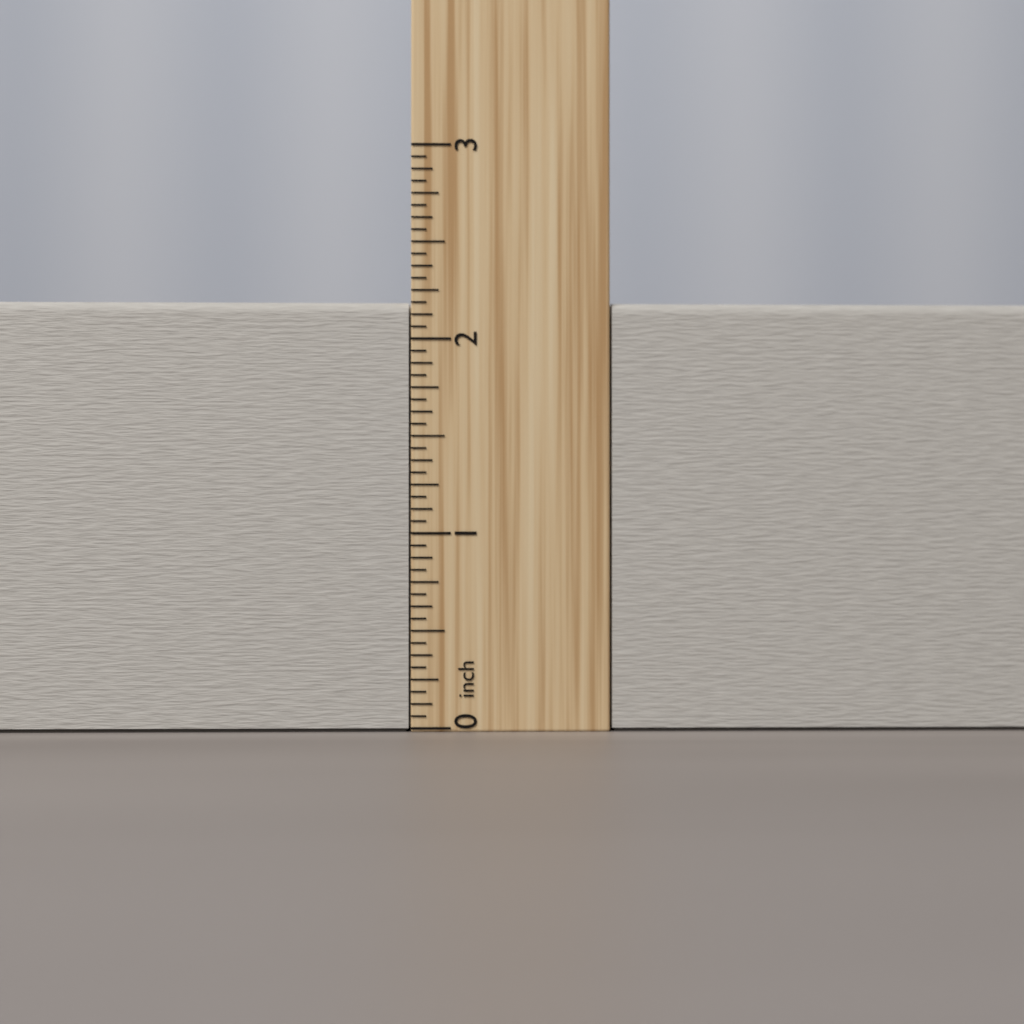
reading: 2.1875 inch
